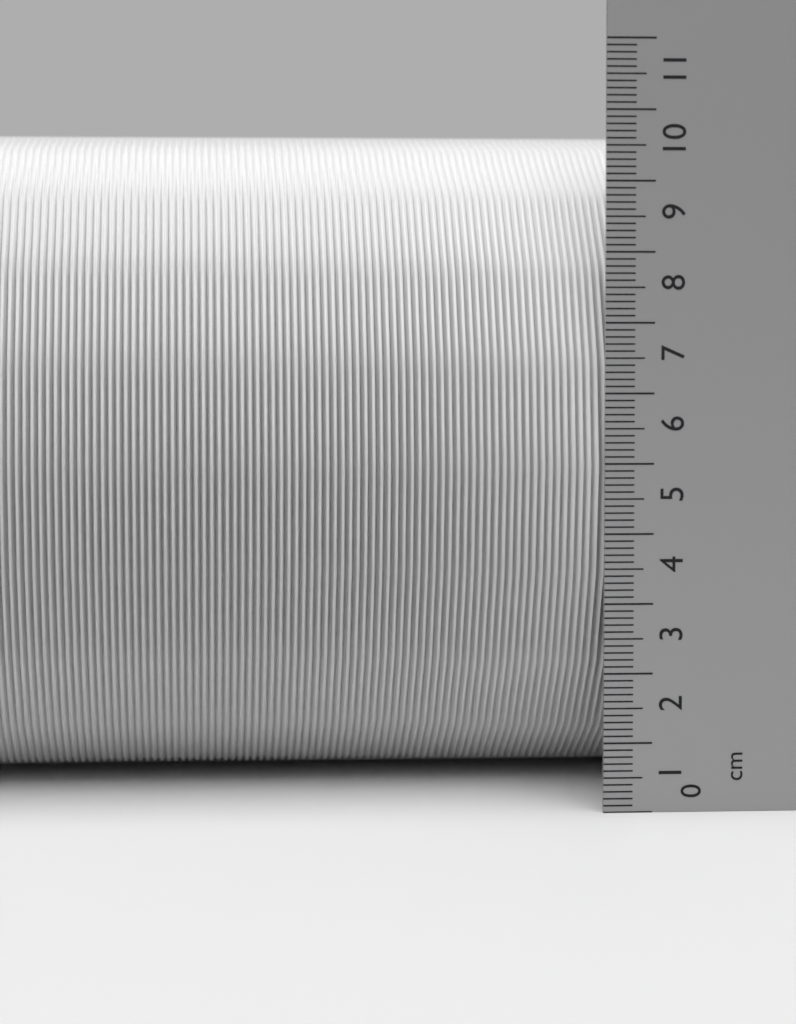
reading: 9.9 cm
